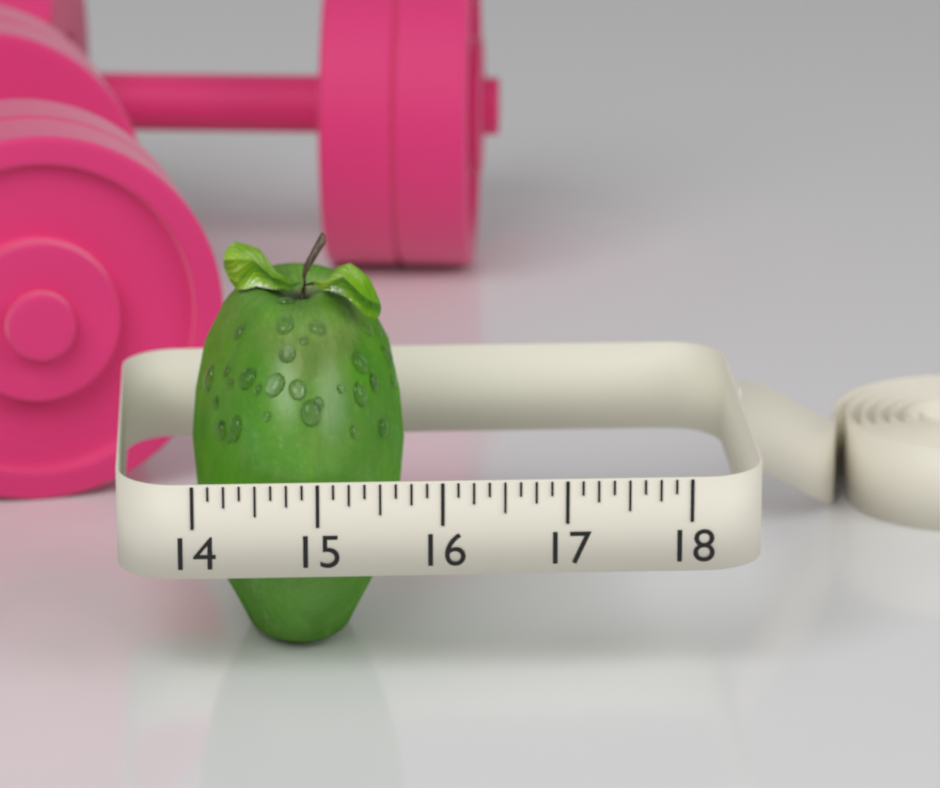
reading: 15.750 (no unit)
